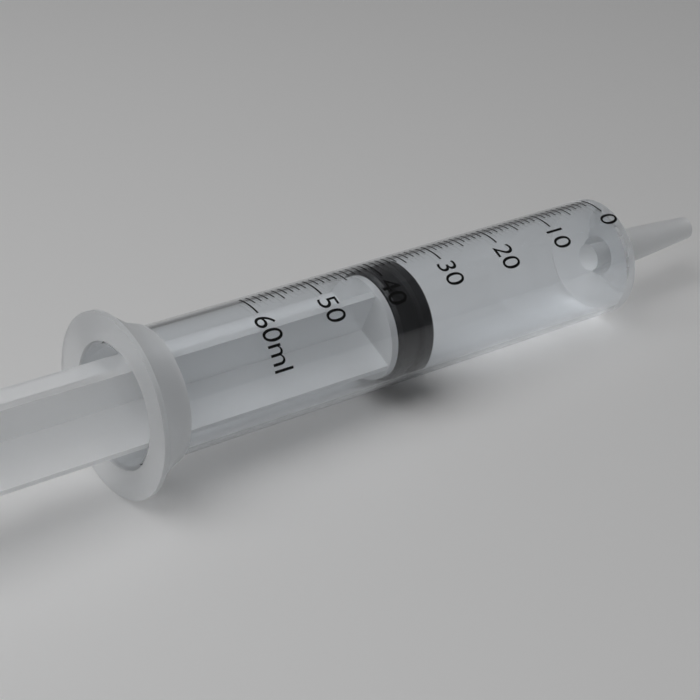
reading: 35 ml
